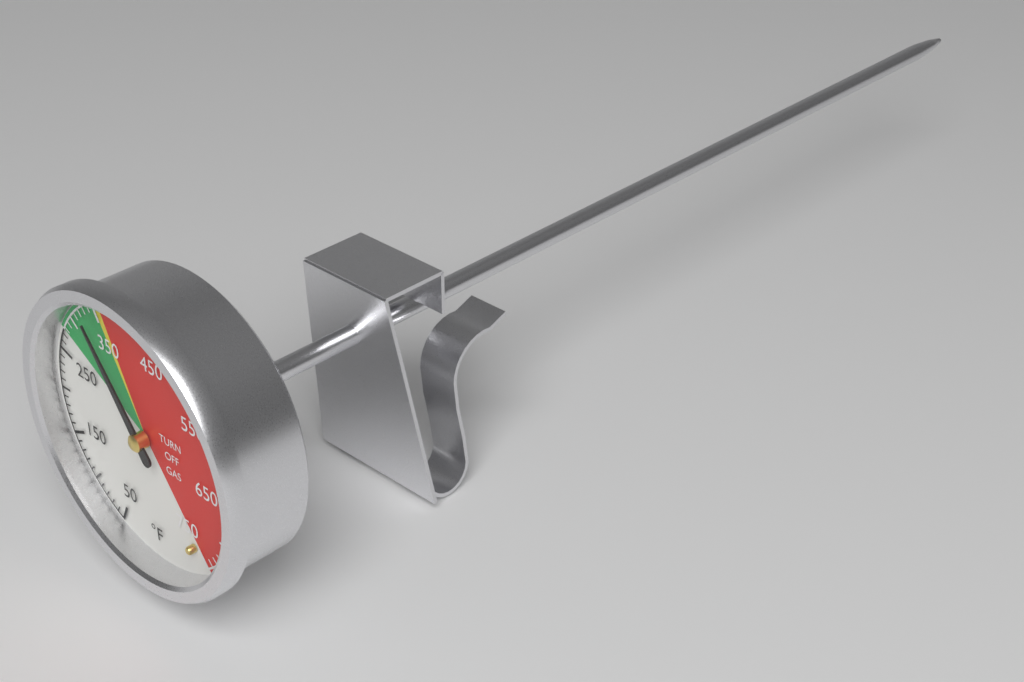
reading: 330 °F
